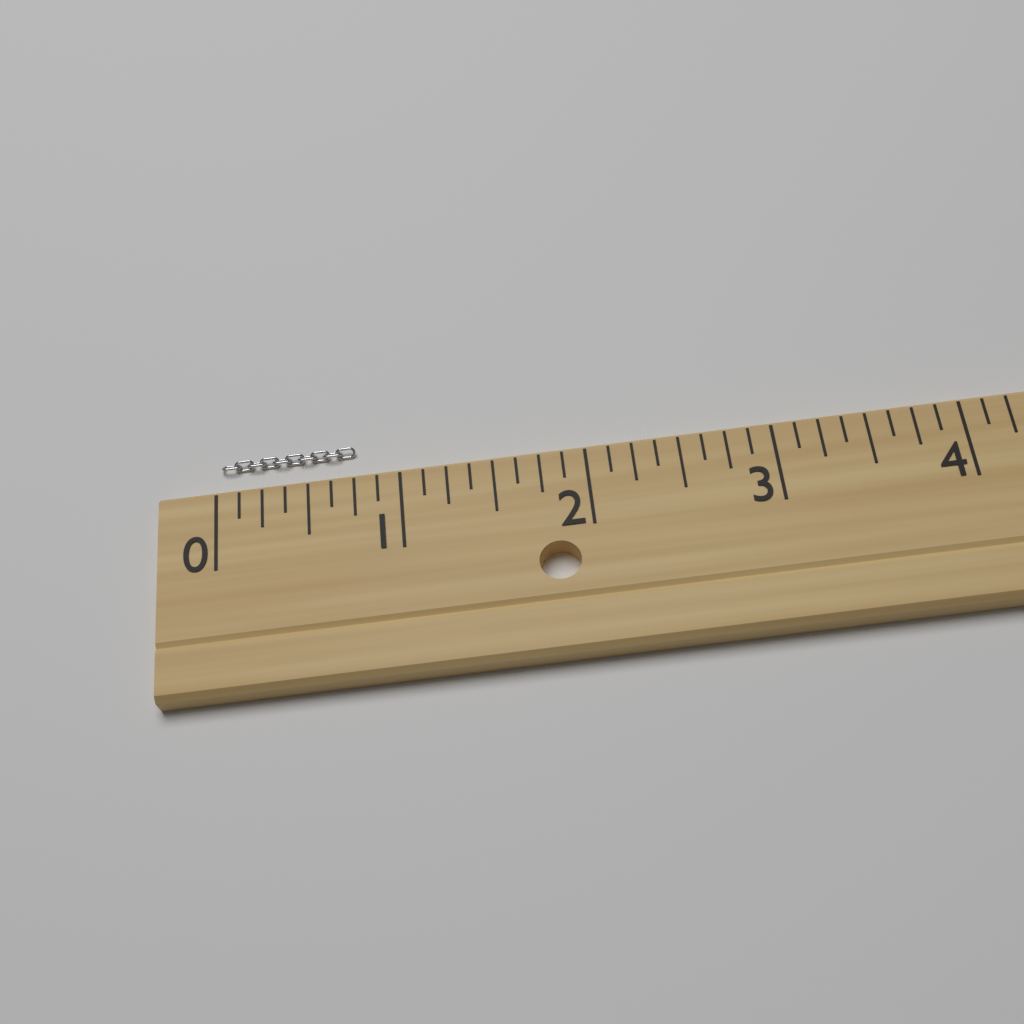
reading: 0.750 (no unit)
